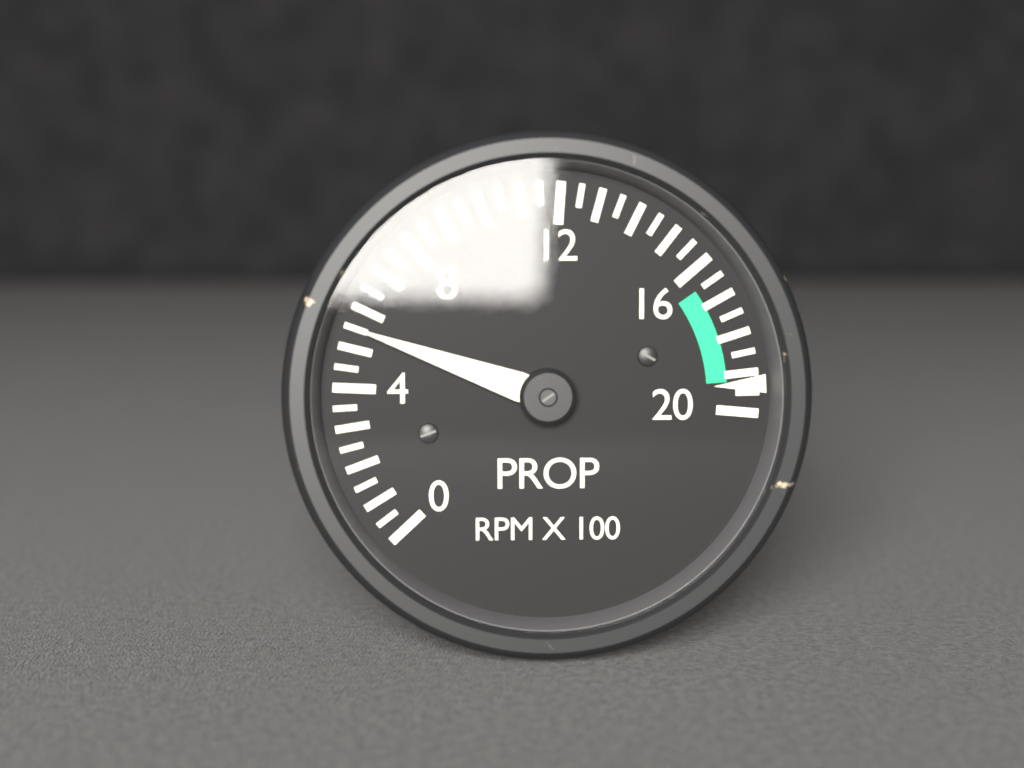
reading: 5.5 RPM X 100
